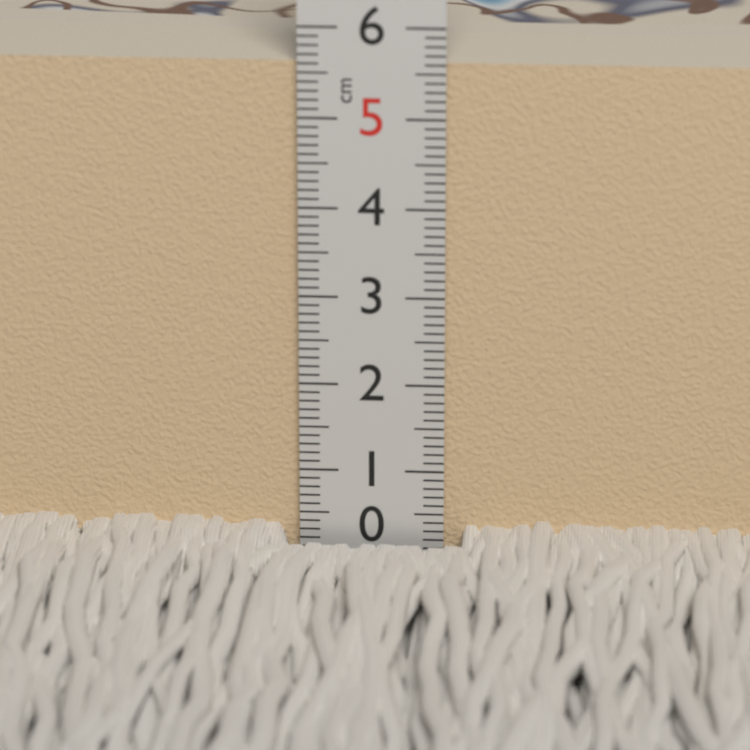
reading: 5.6 cm
